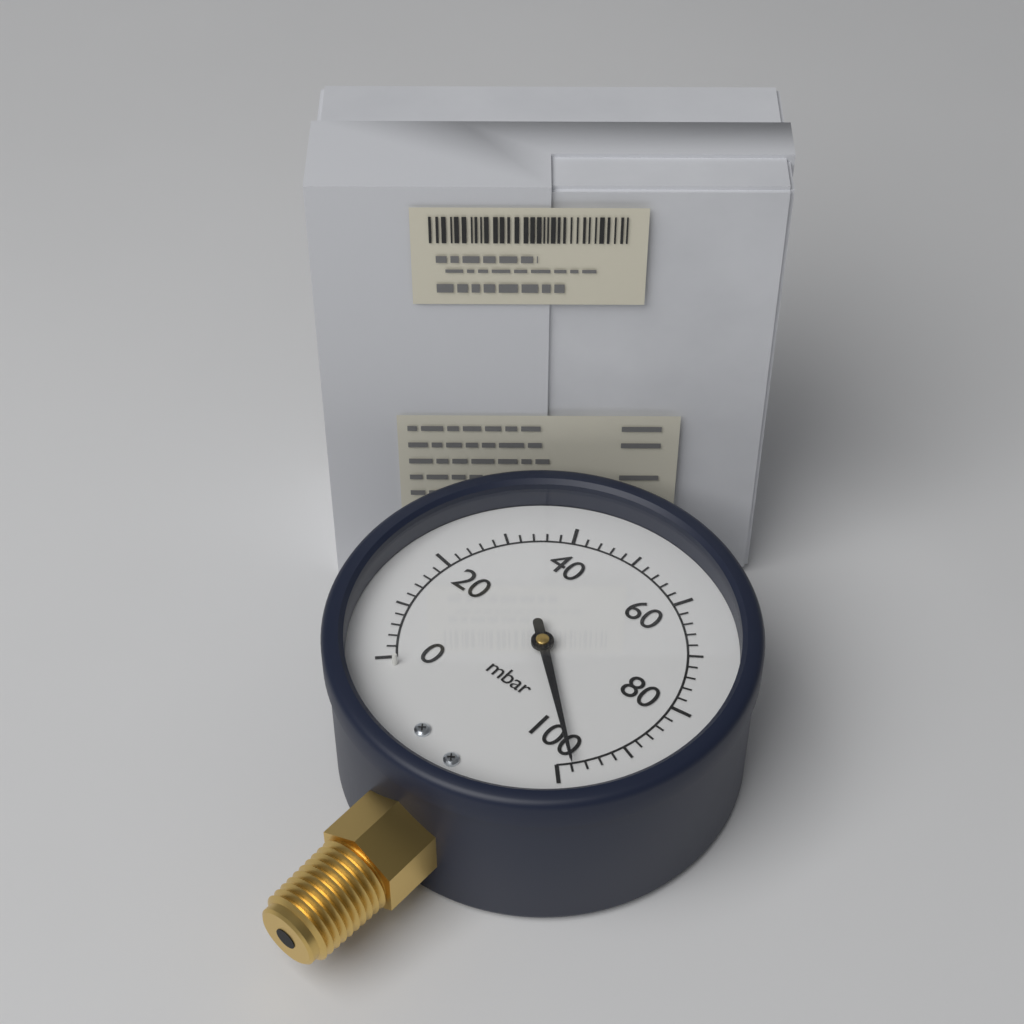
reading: 98 mbar
